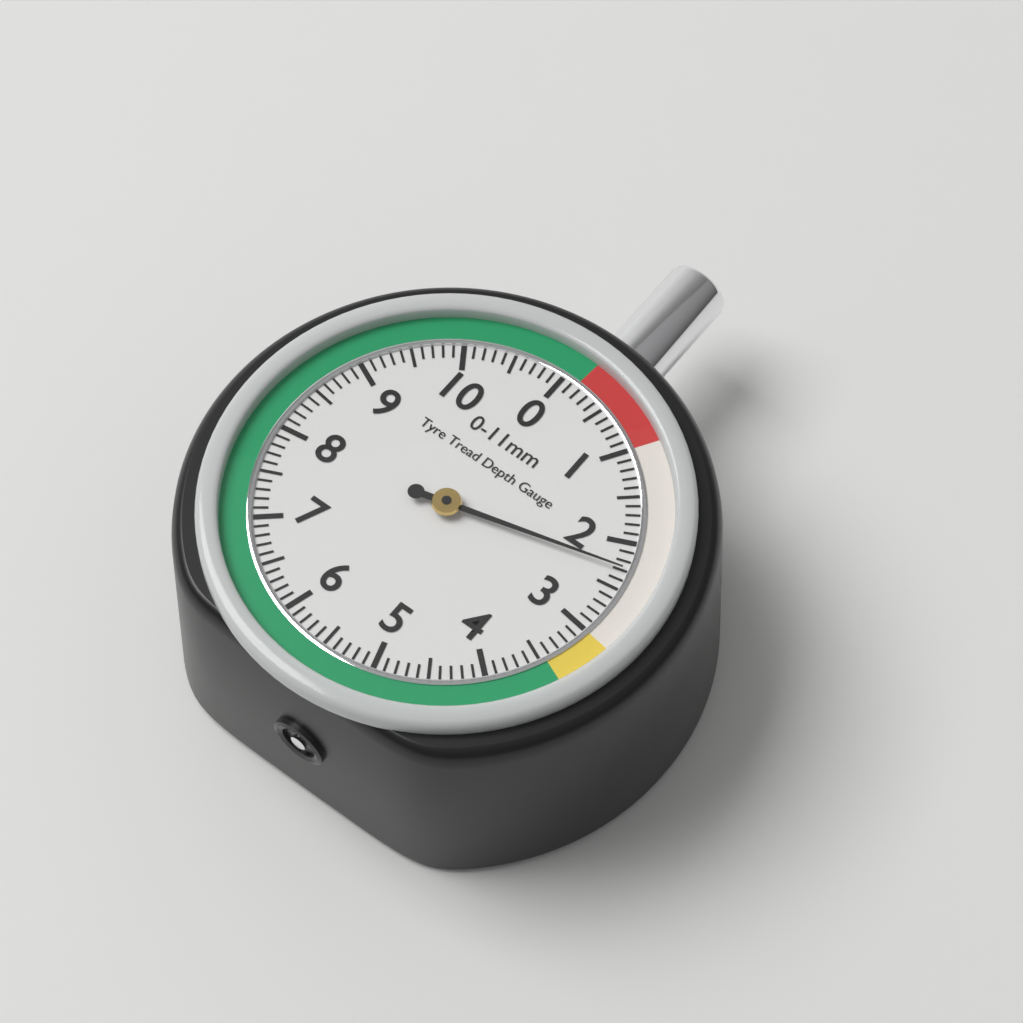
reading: 2.3 mm
